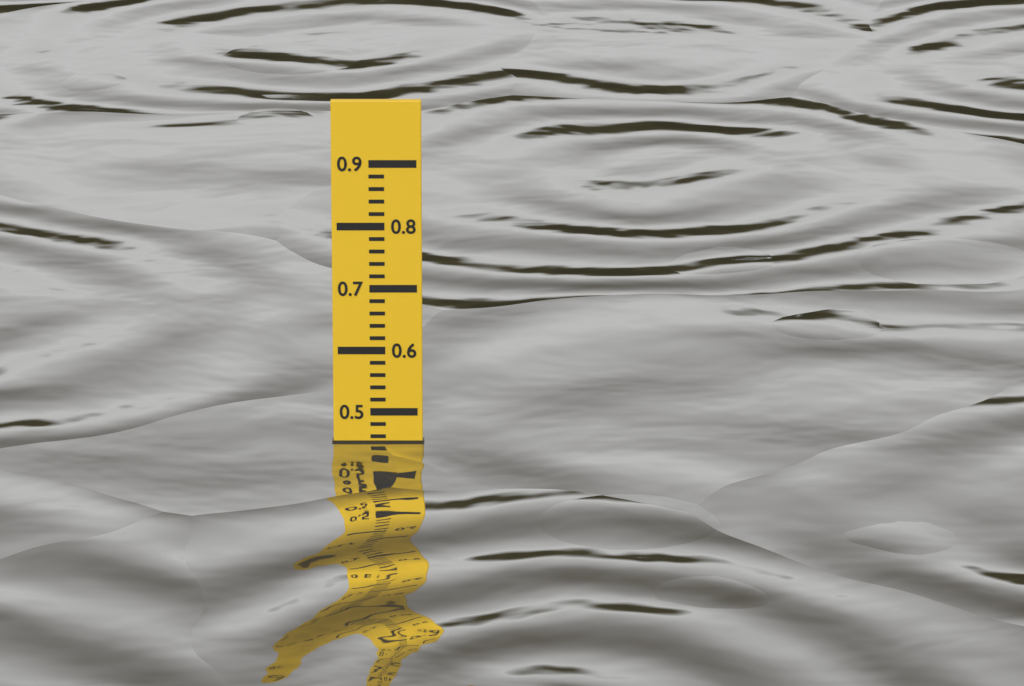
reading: 0.45 (no unit)
